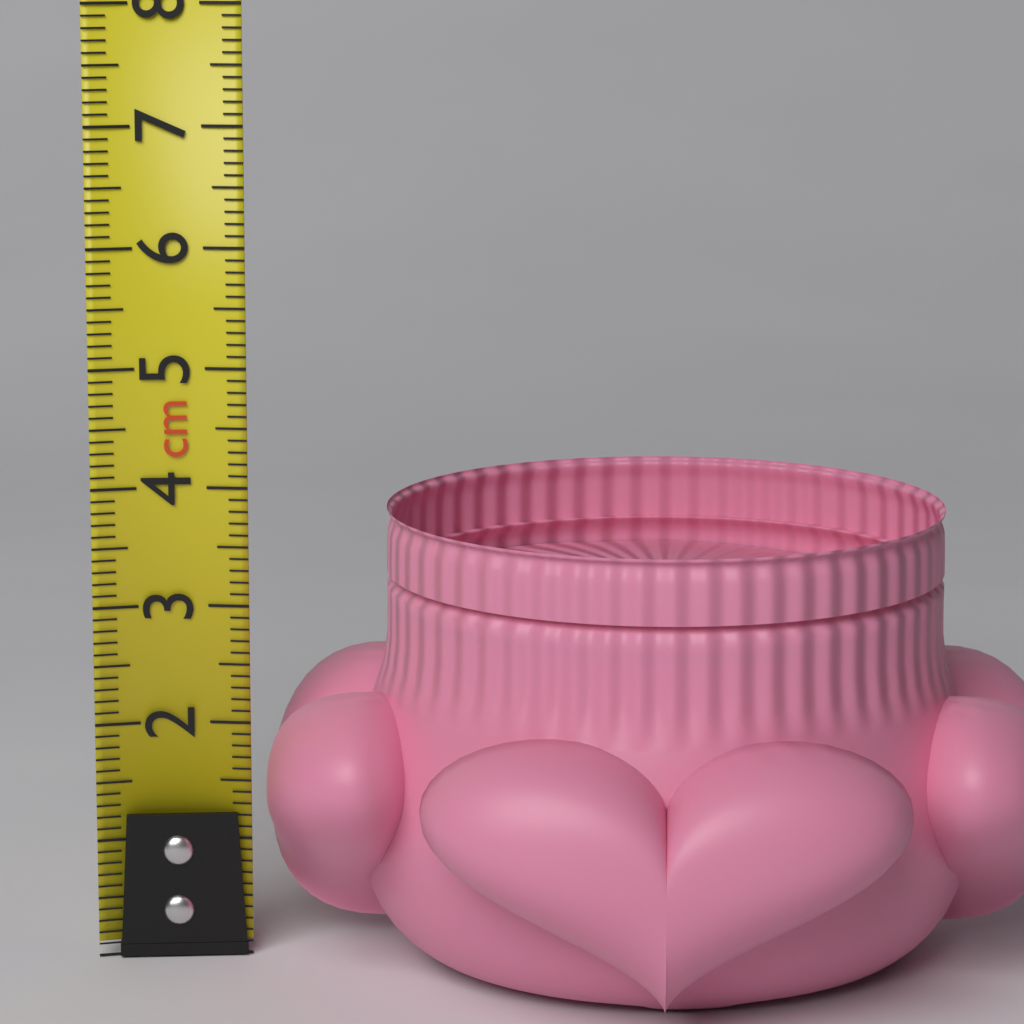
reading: 3.8 cm
